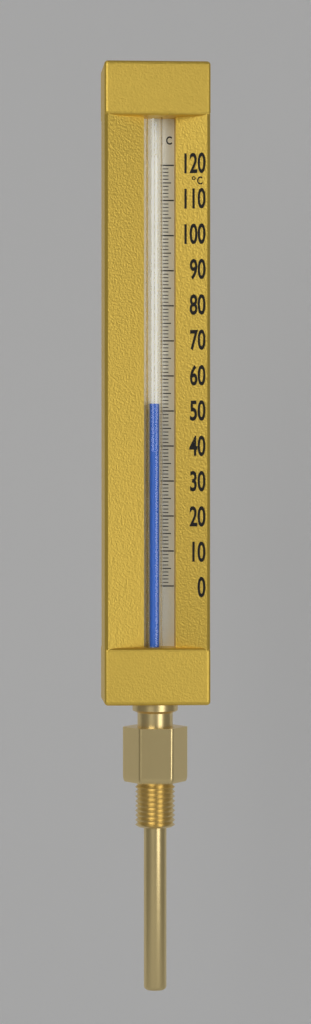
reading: 52 °C
